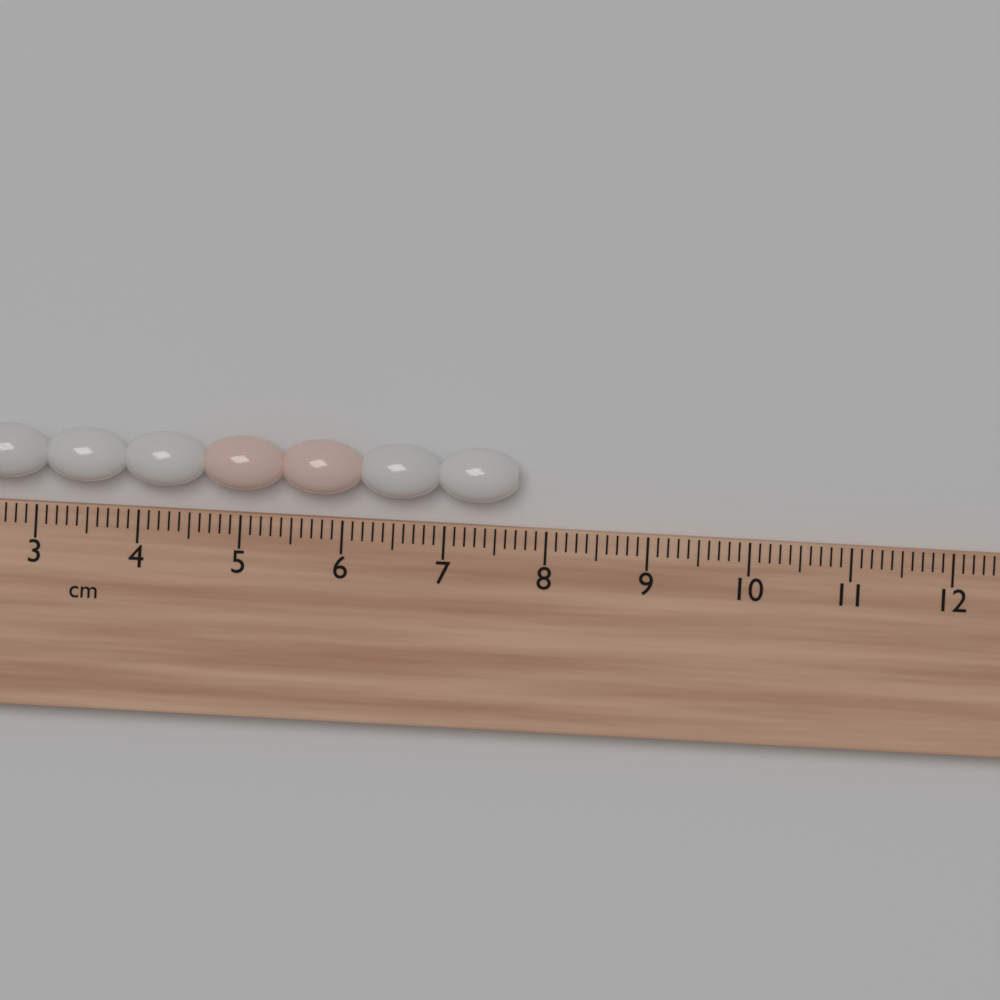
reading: 7.7 cm
